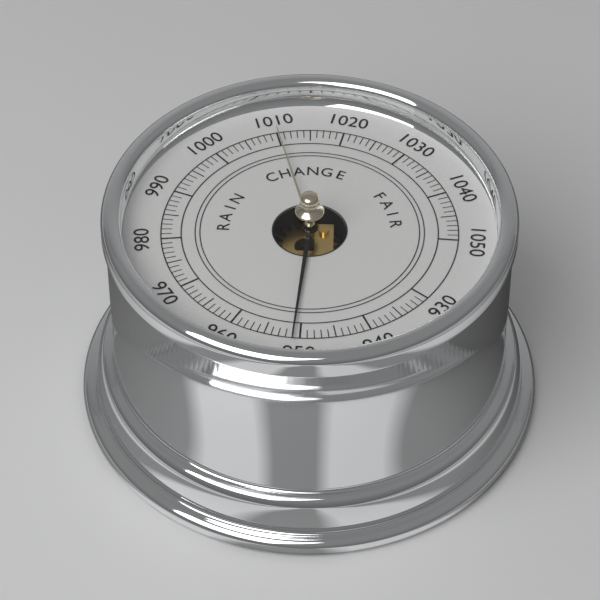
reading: 951 (no unit)
